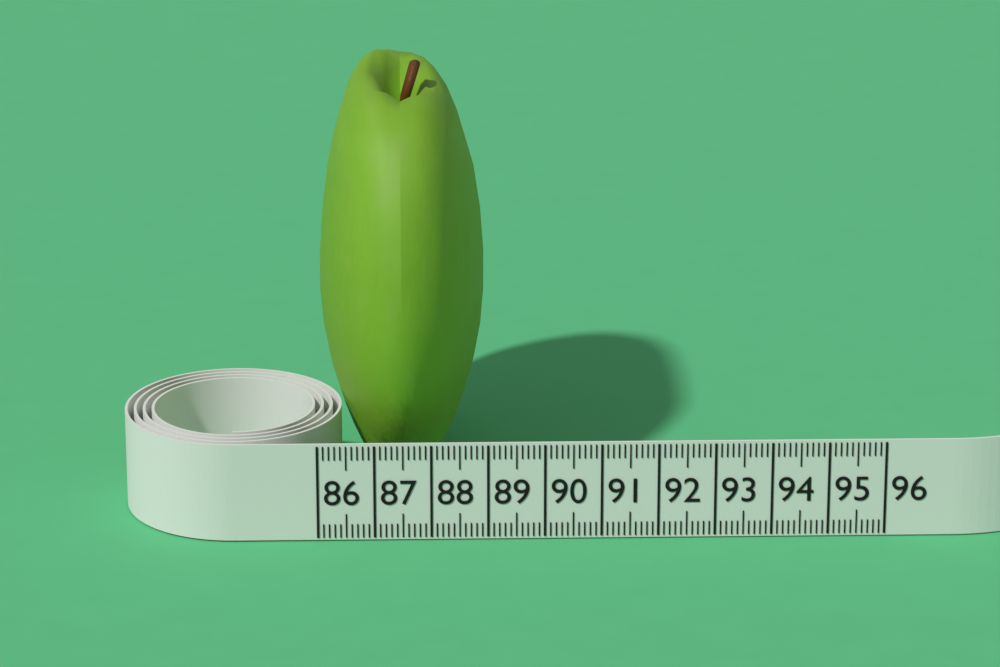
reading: 89.0 (no unit)
